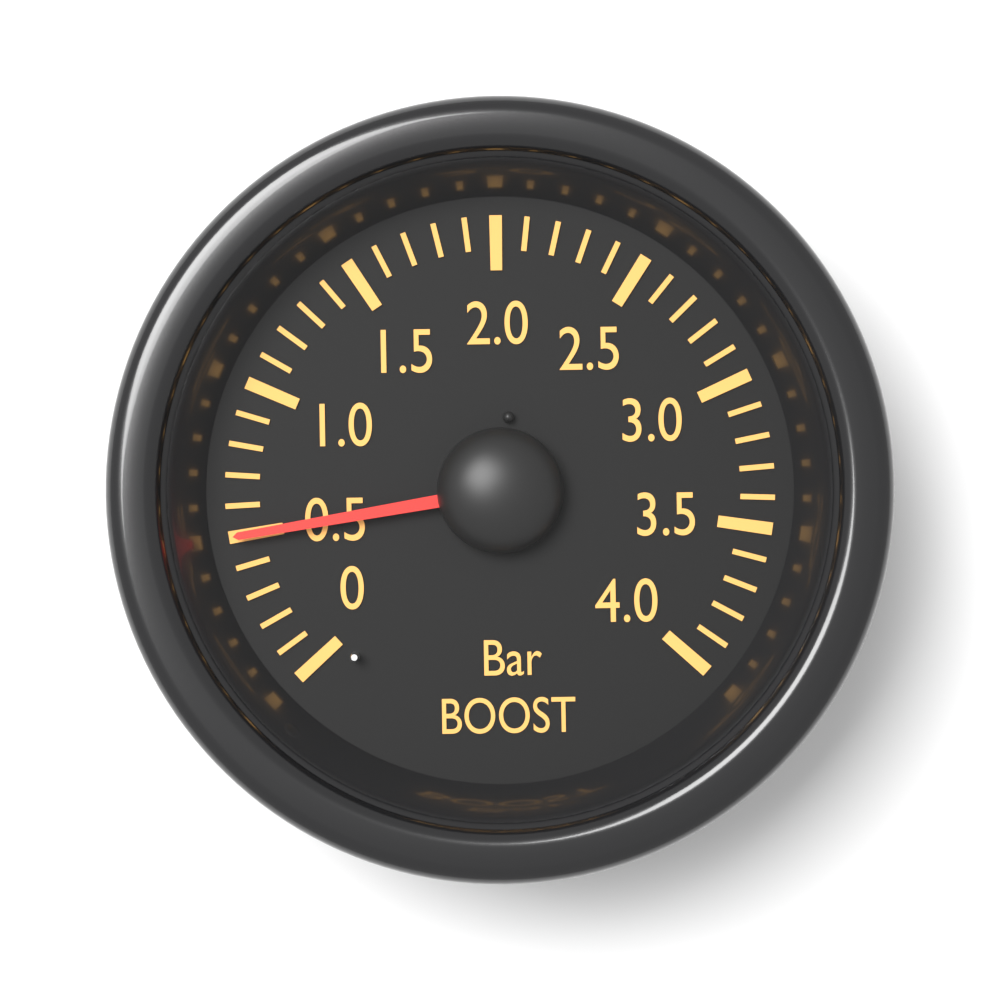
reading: 0.5 bar
